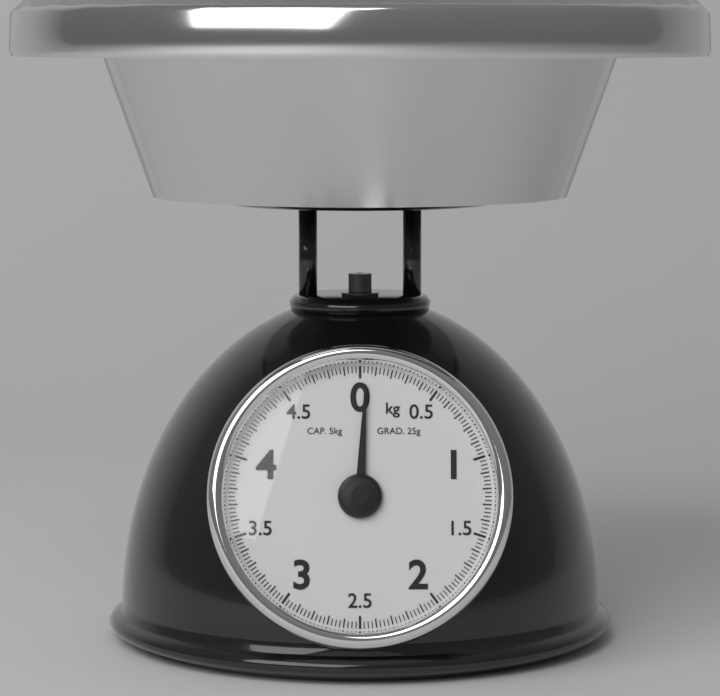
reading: 0.040 kg
